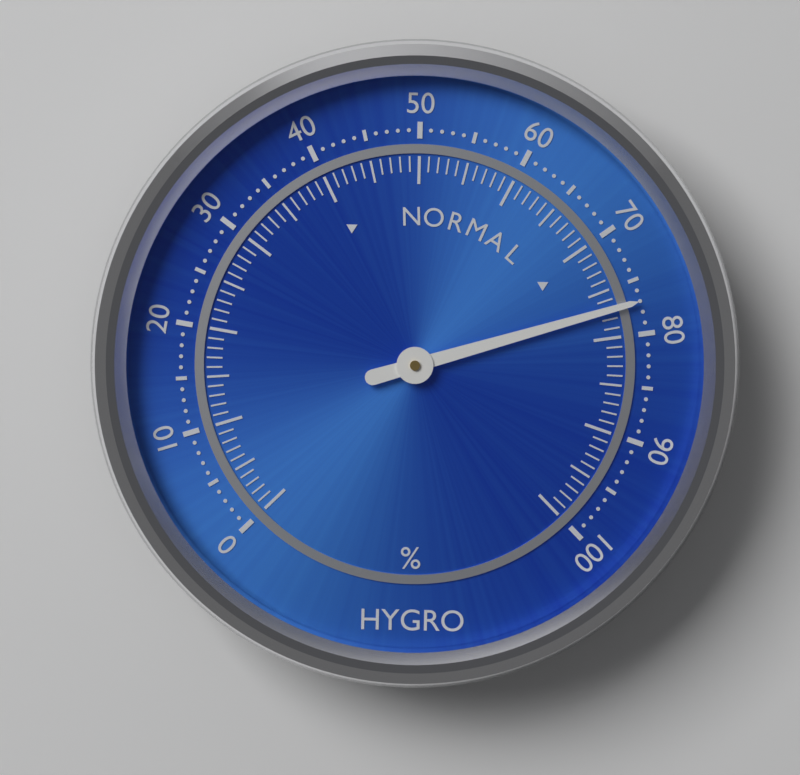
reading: 77 %
